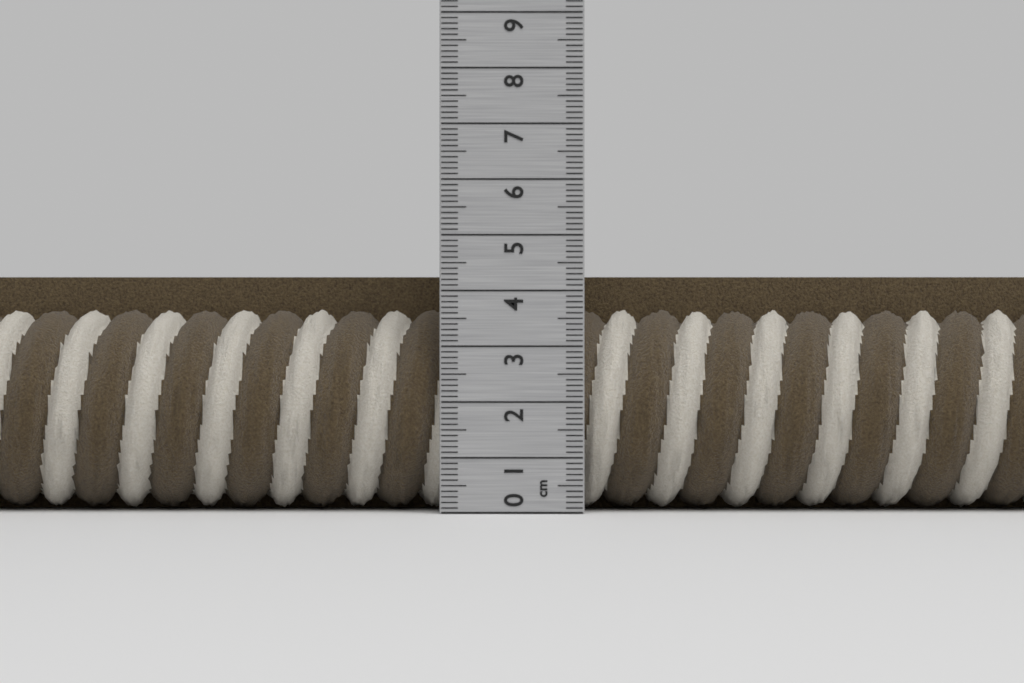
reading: 4.3 cm
